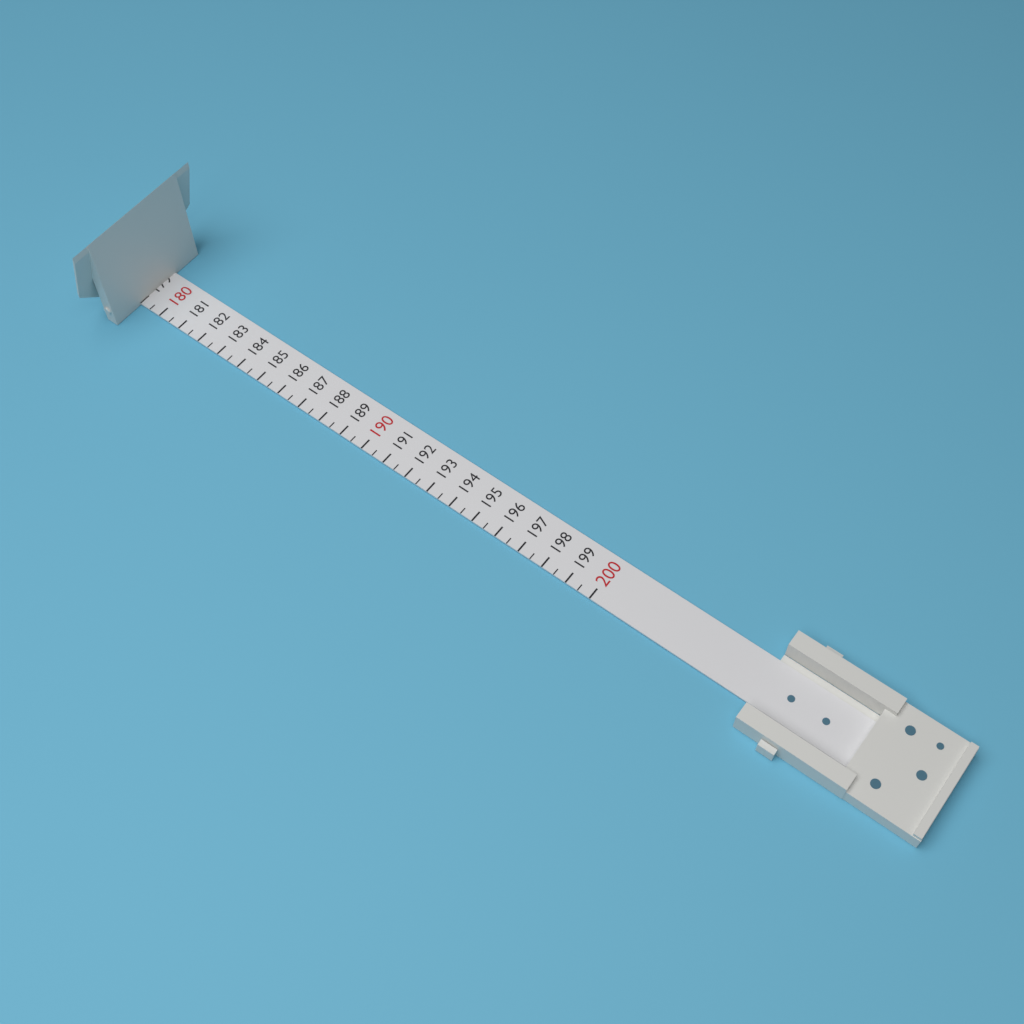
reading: 179.0 (no unit)
